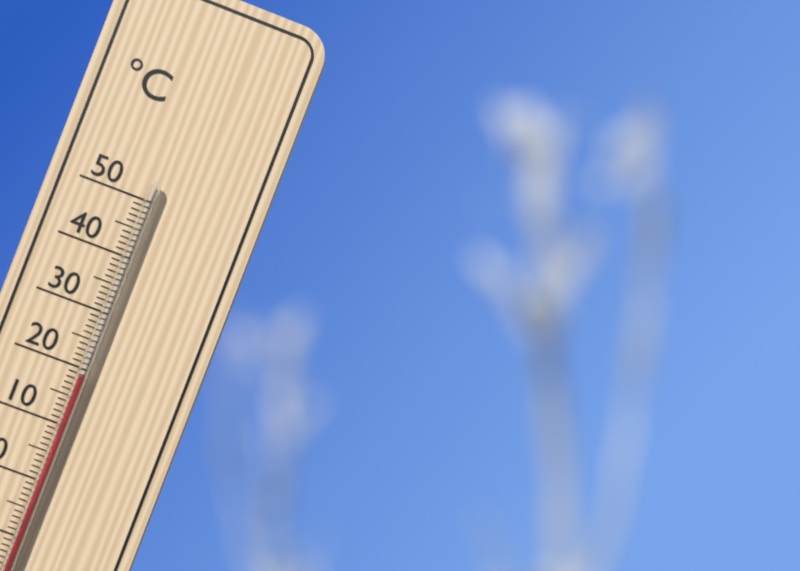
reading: 19 °C
